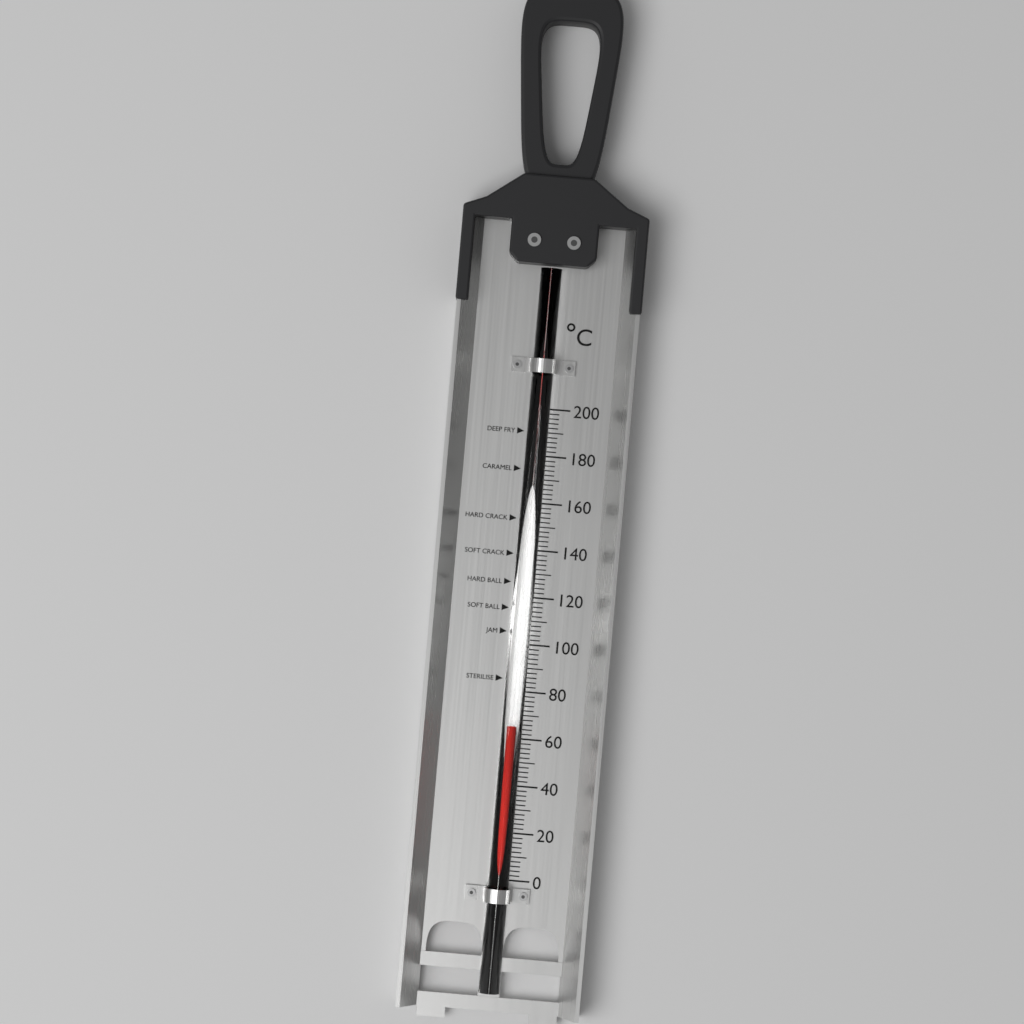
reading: 66 °C
